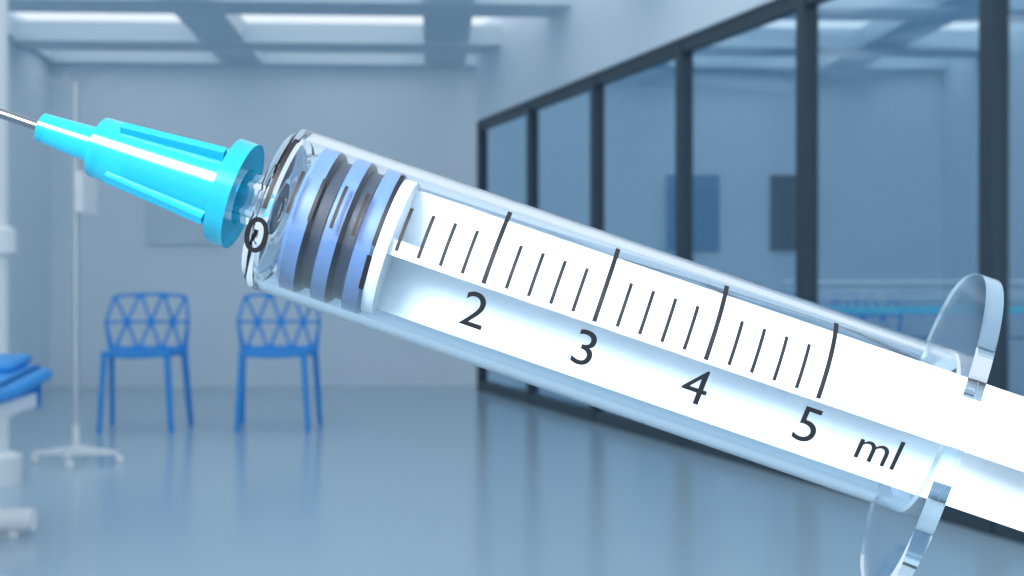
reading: 0.2 ml
